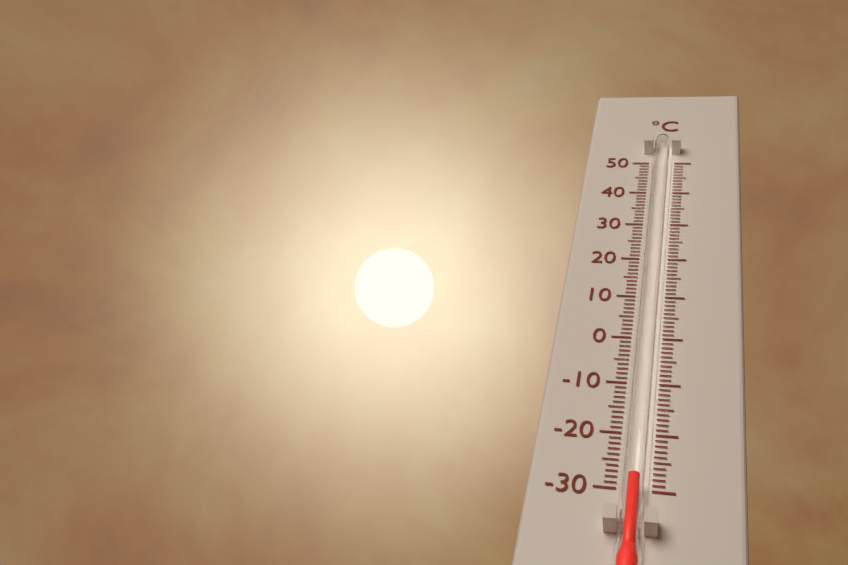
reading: -29 °C
